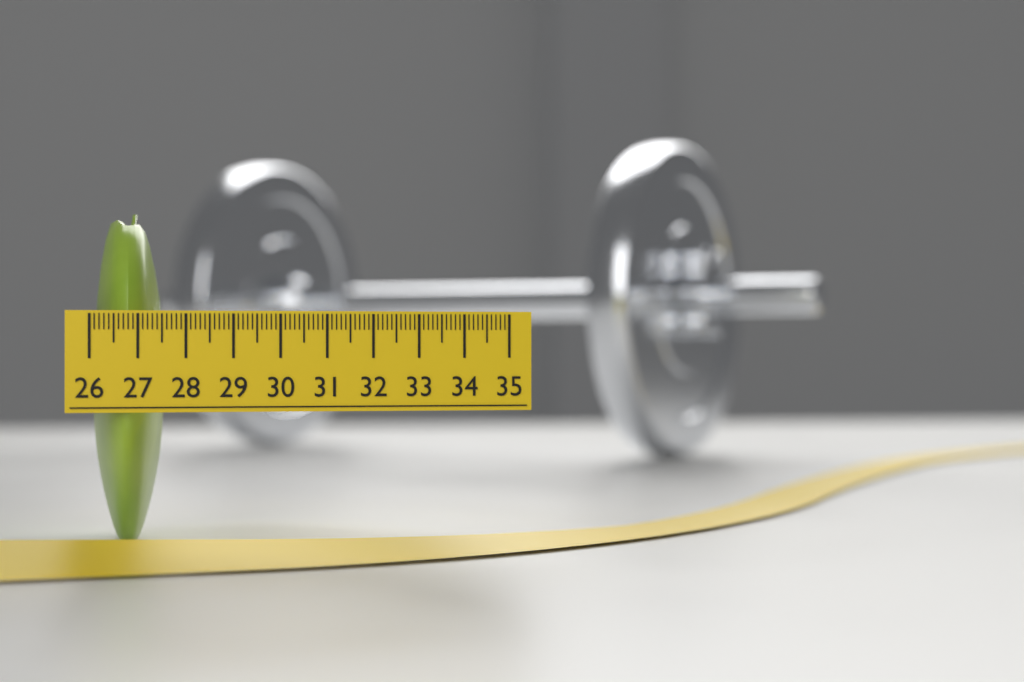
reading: 27.6 (no unit)
